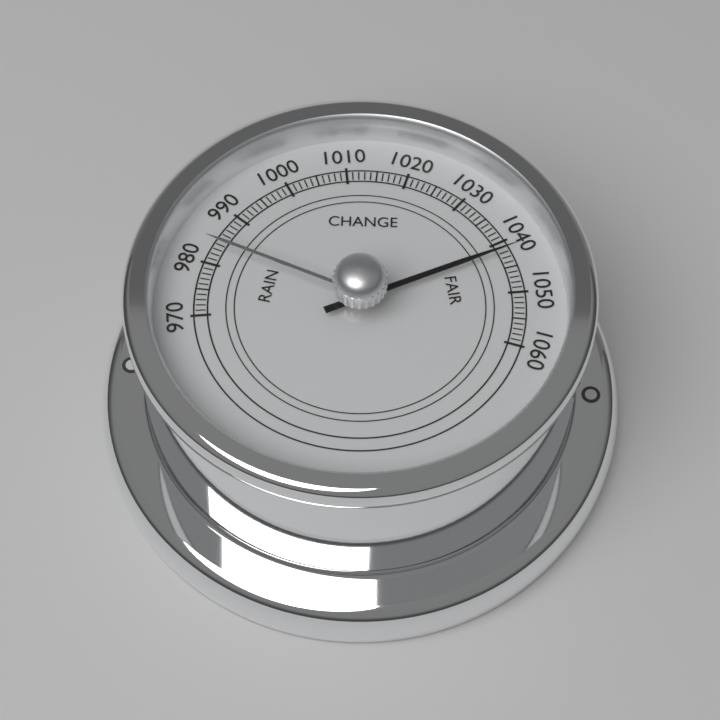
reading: 1042 (no unit)
